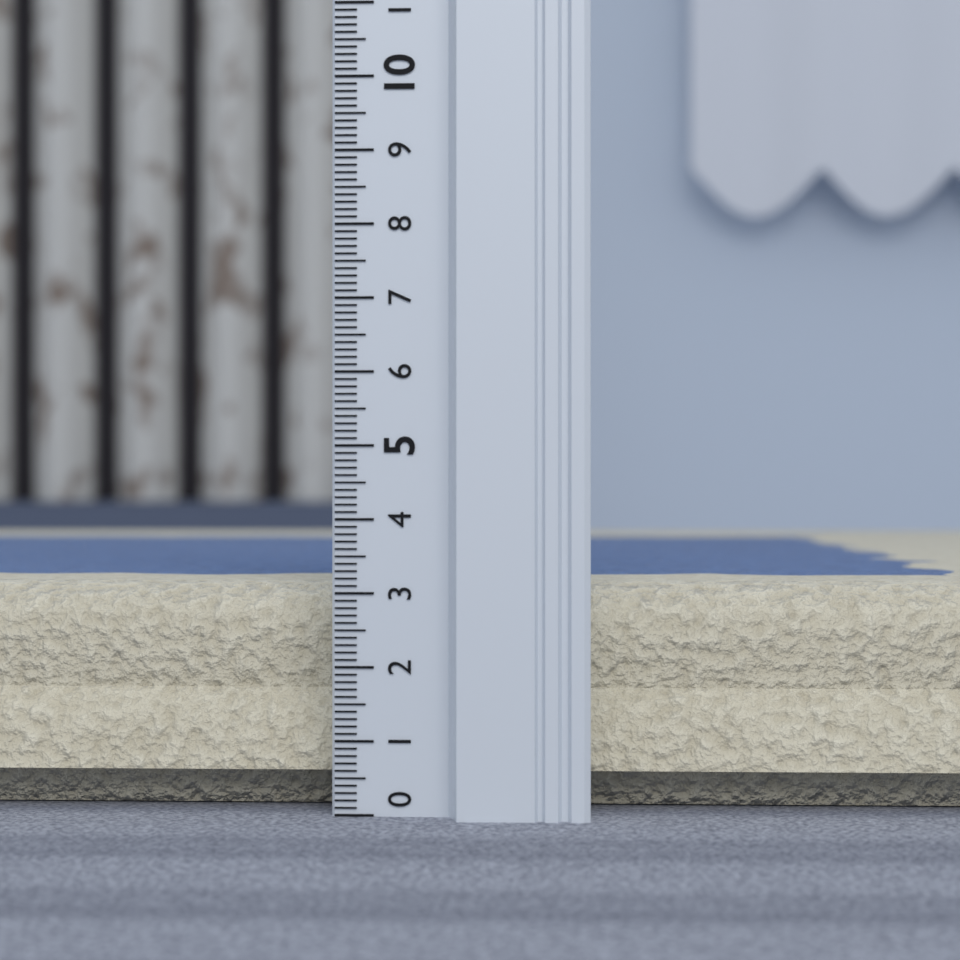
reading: 3.1 (no unit)
